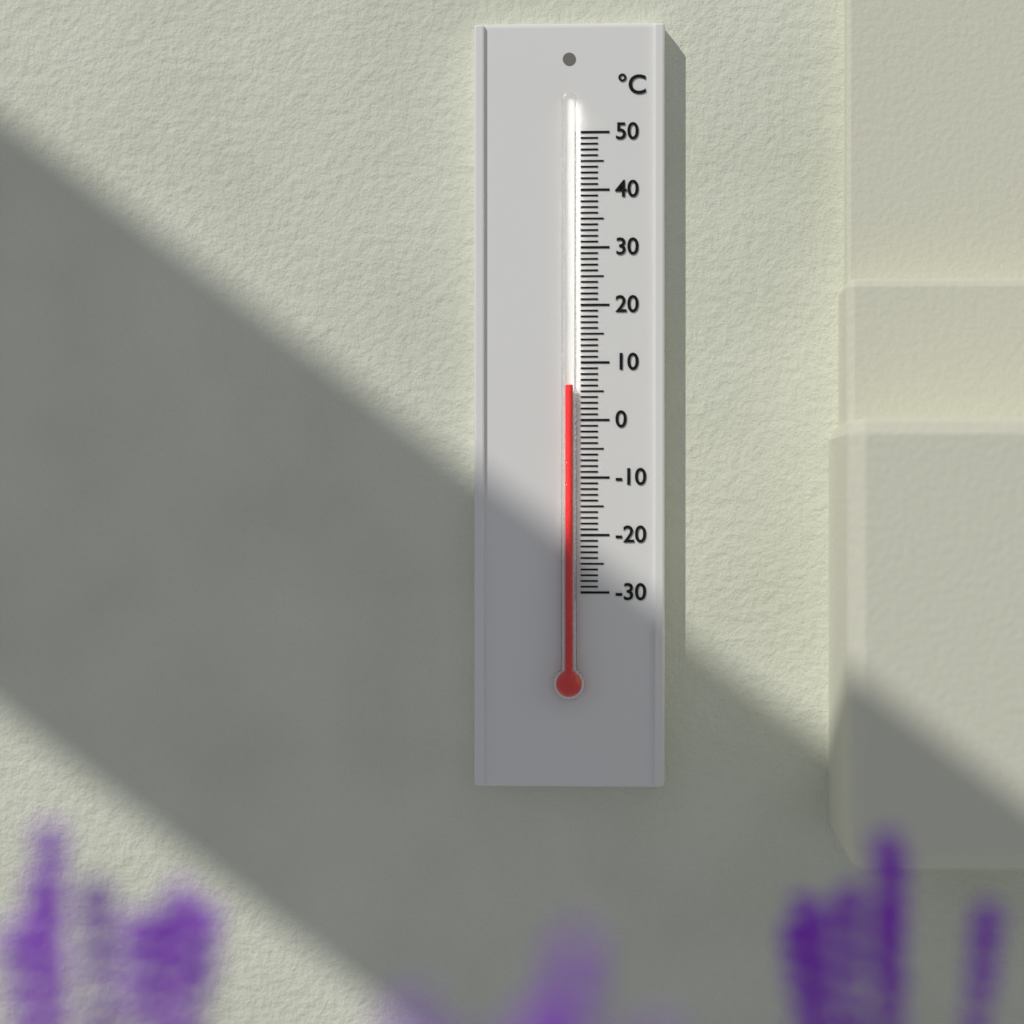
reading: 6 °C
